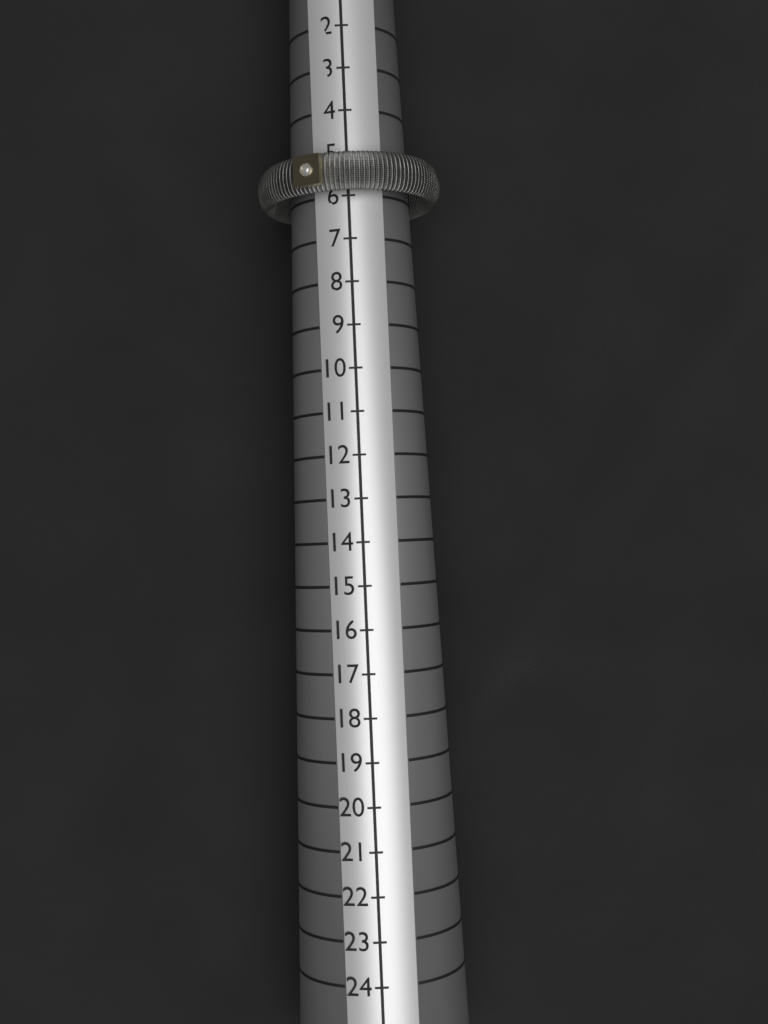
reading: 6 (no unit)
